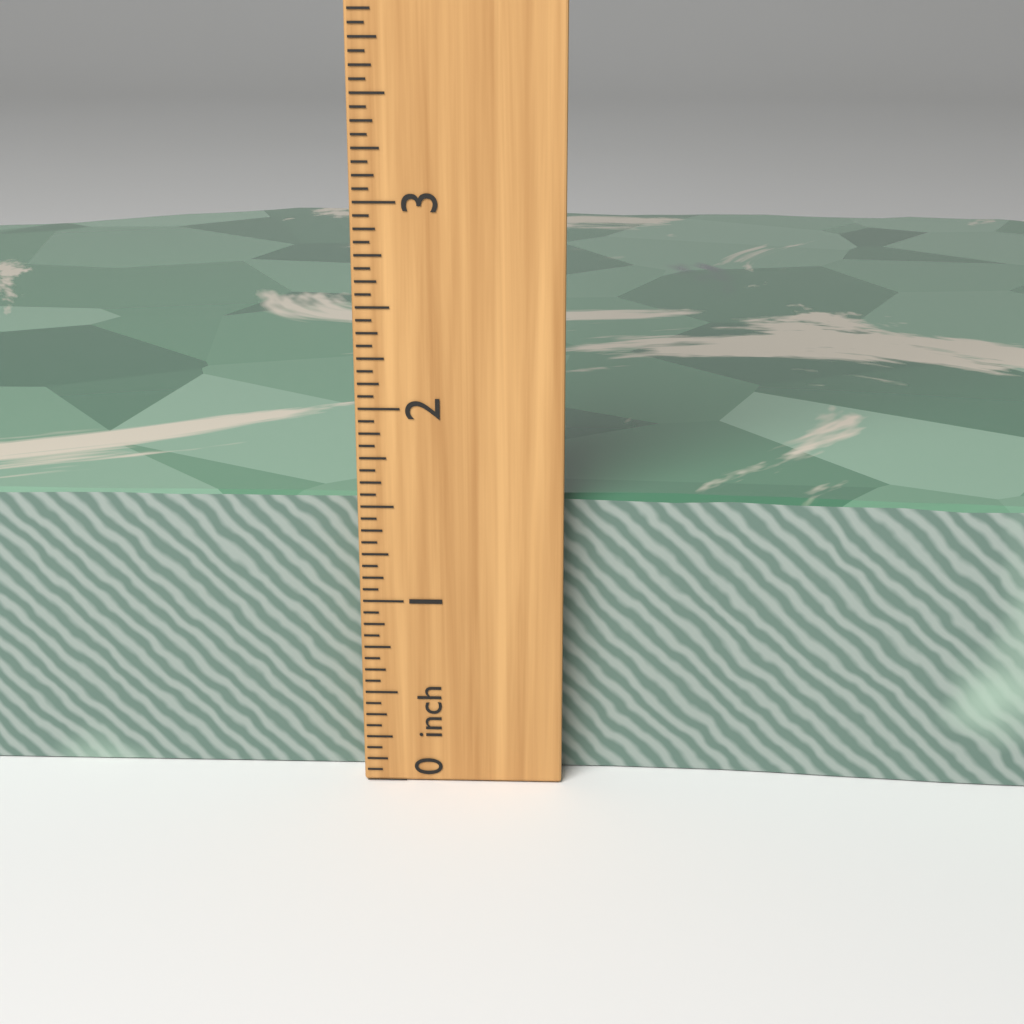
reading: 1.5000 inch
